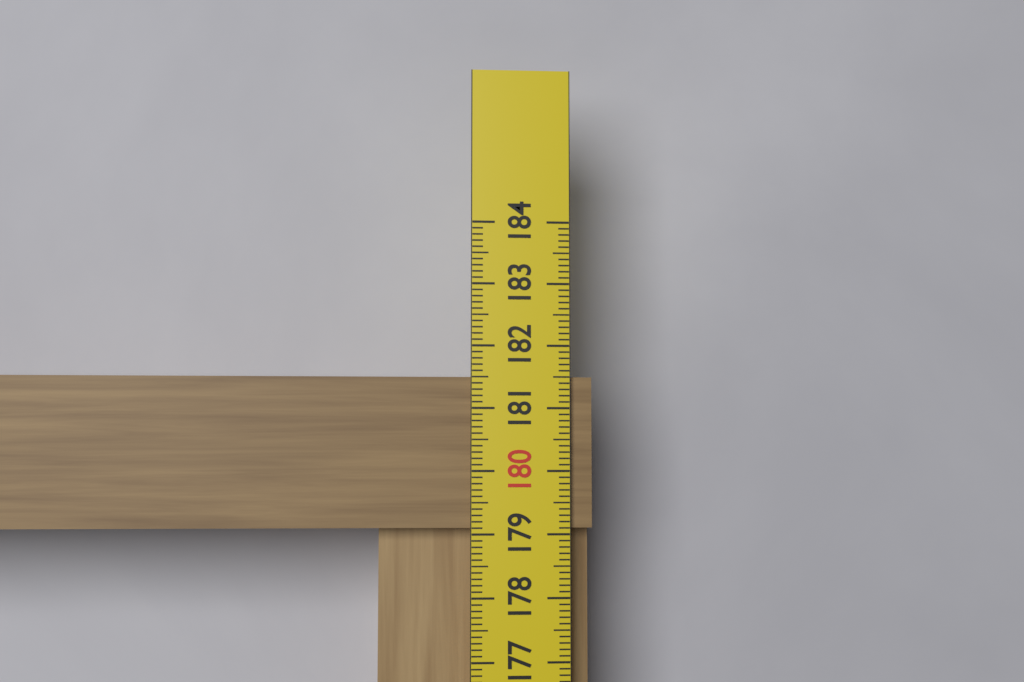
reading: 181.5 cm
